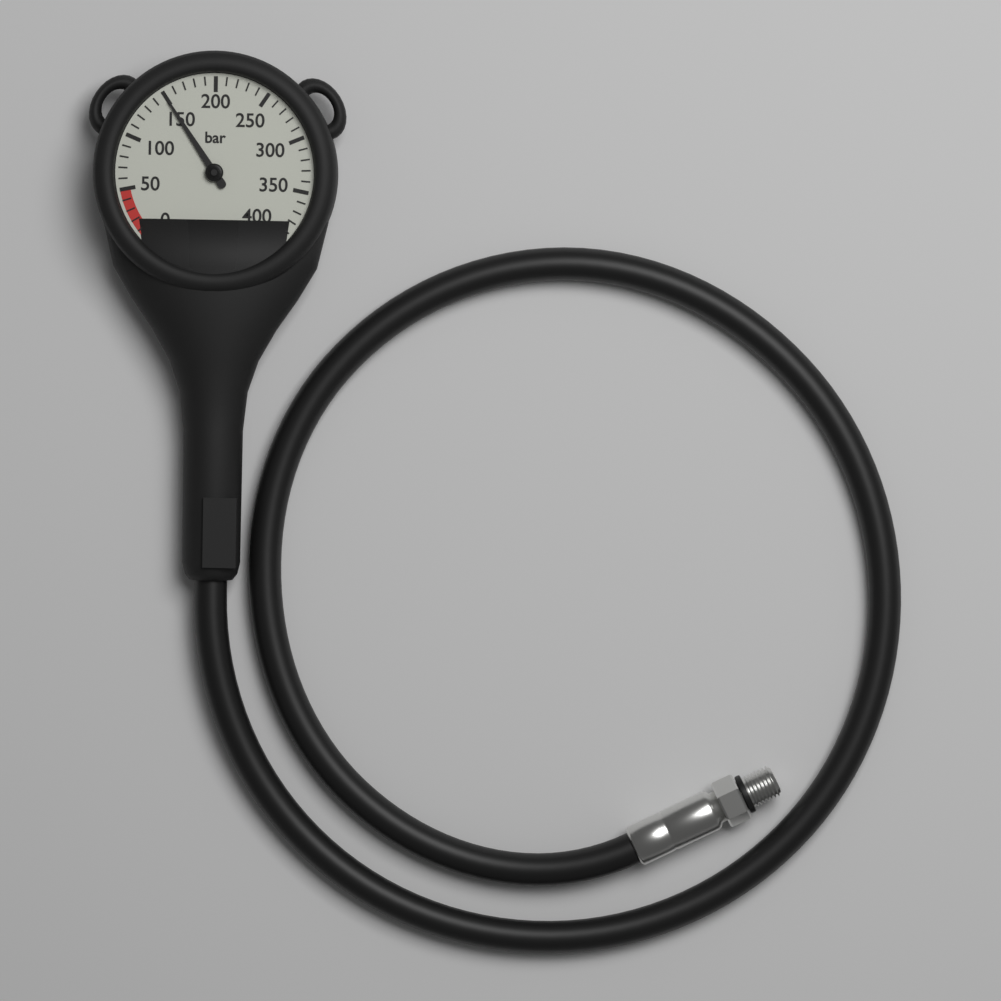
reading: 150 bar
